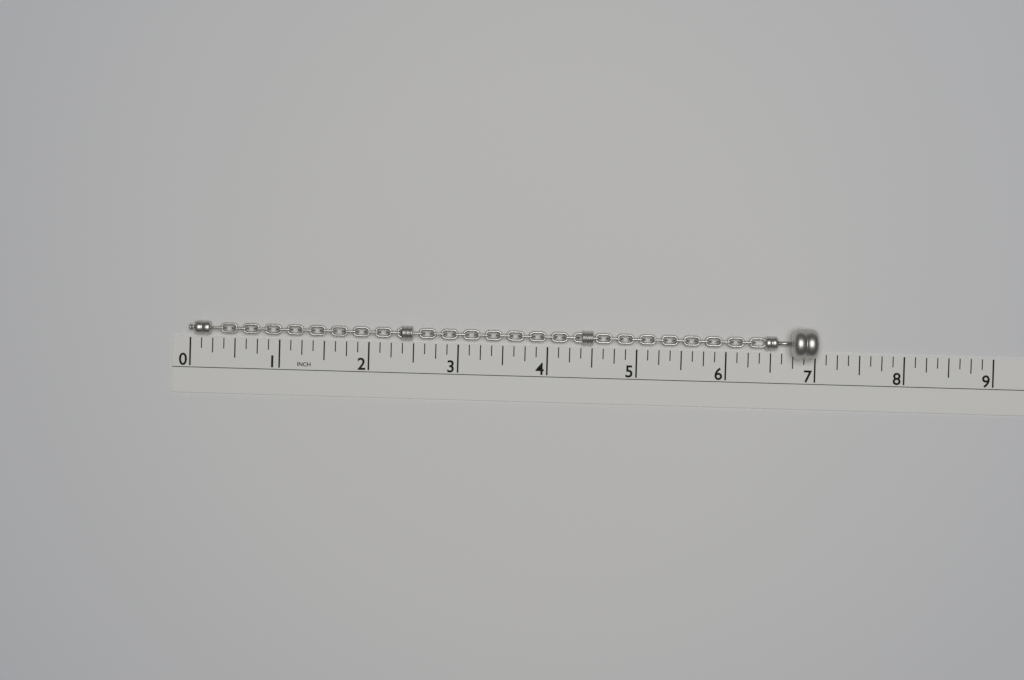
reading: 7.000 in
